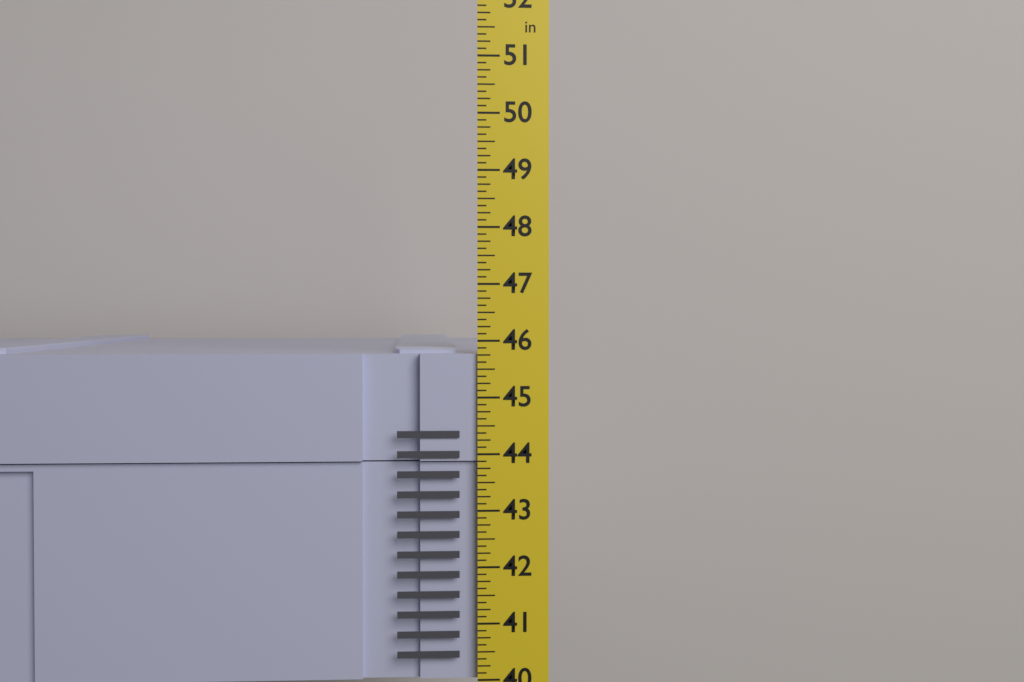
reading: 45.875 in
